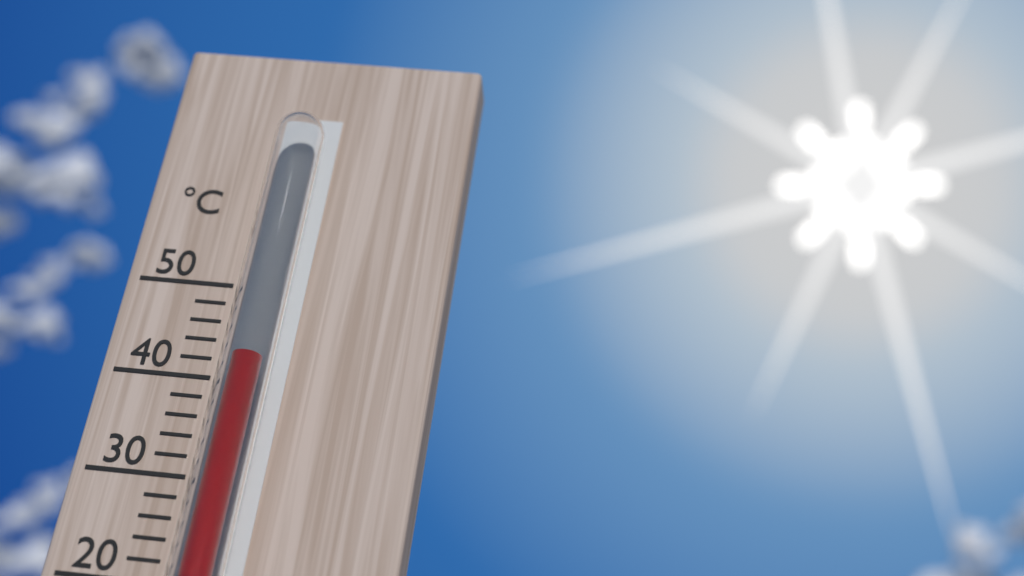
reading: 41 °C
